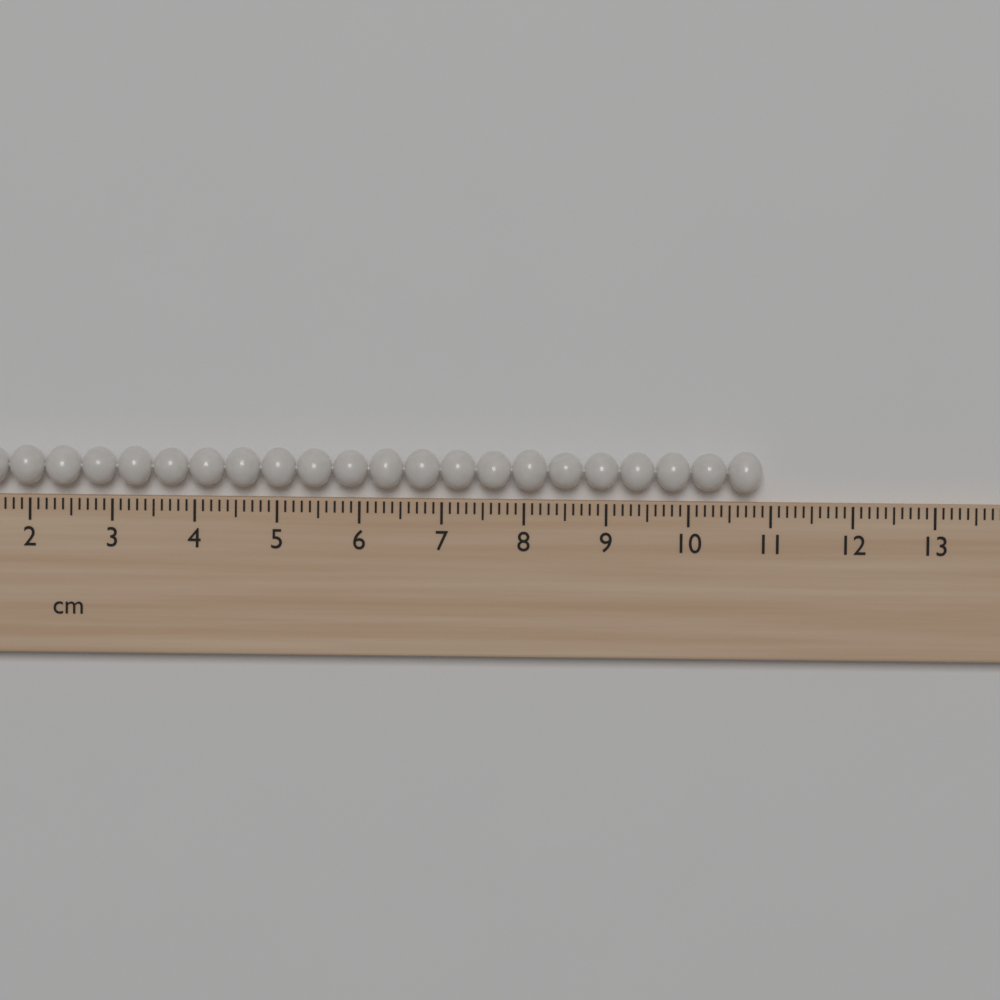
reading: 10.9 cm
